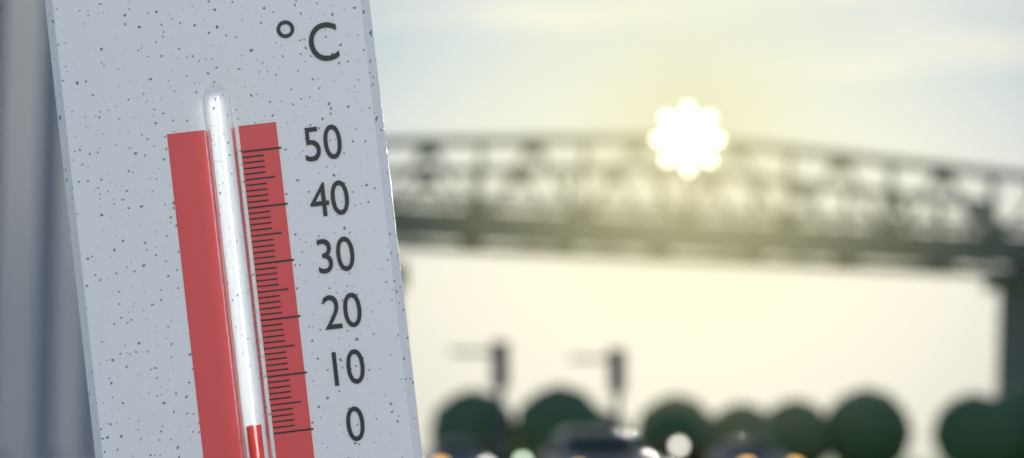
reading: 2 °C
